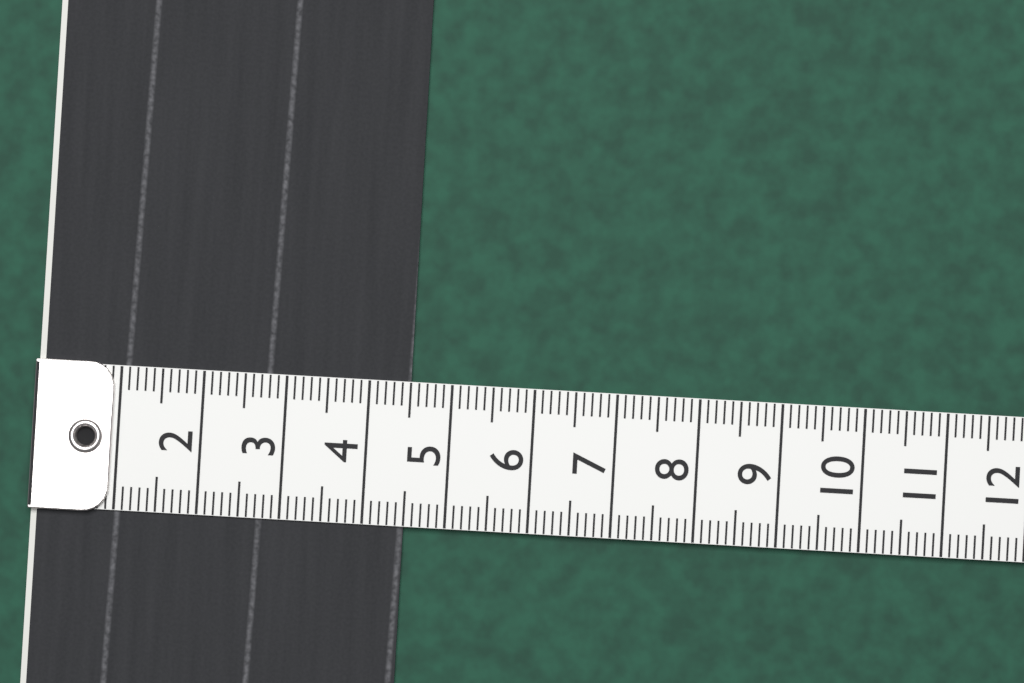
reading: 4.5 (no unit)
